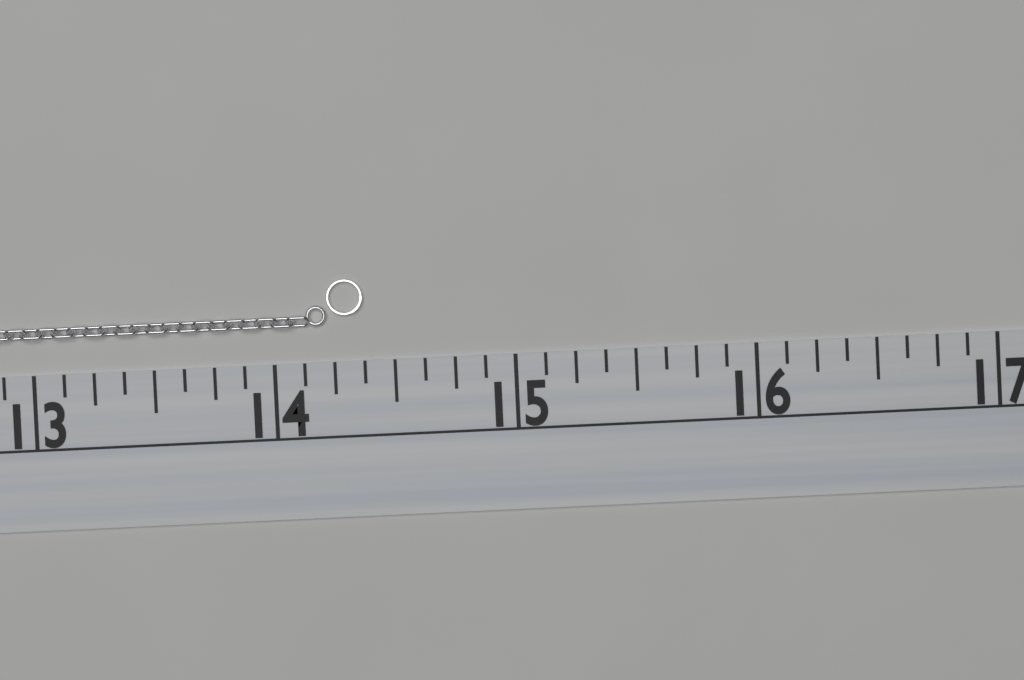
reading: 14.375 (no unit)
